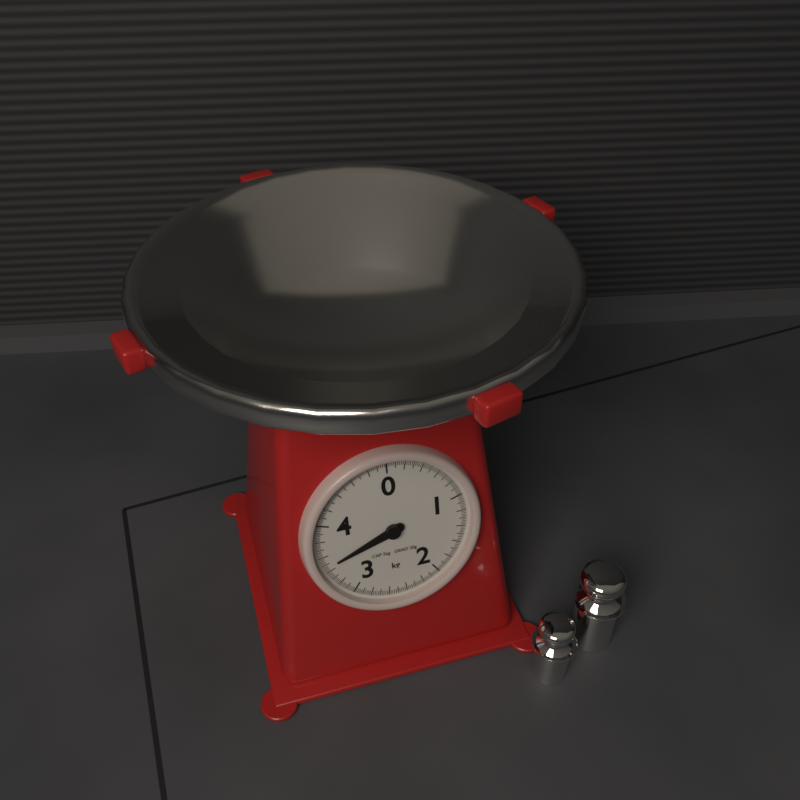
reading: 3.46 kg
